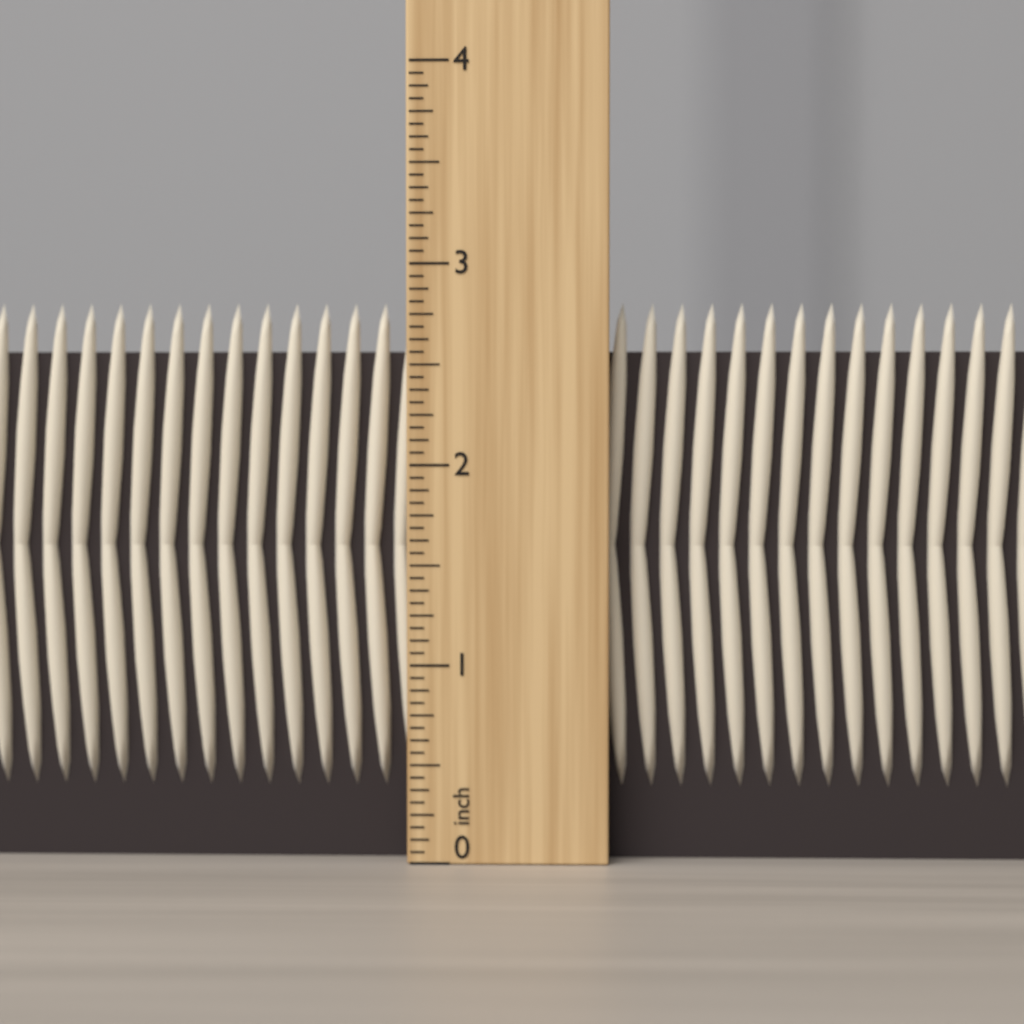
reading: 2.8125 inch
